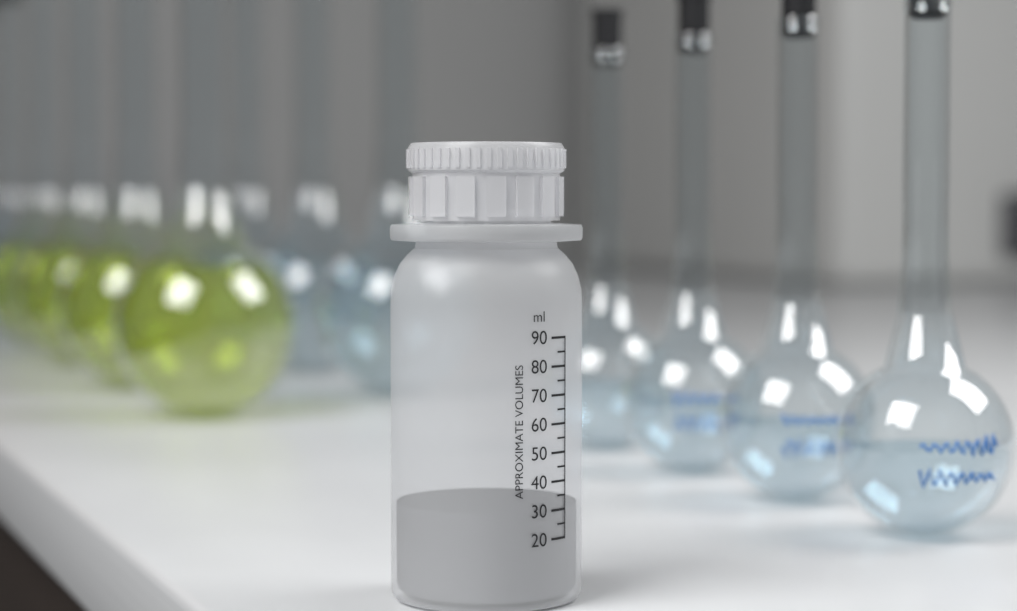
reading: 30 ml
